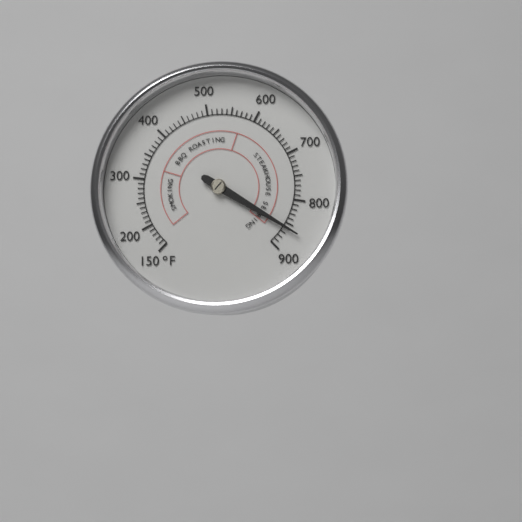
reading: 860 °F
